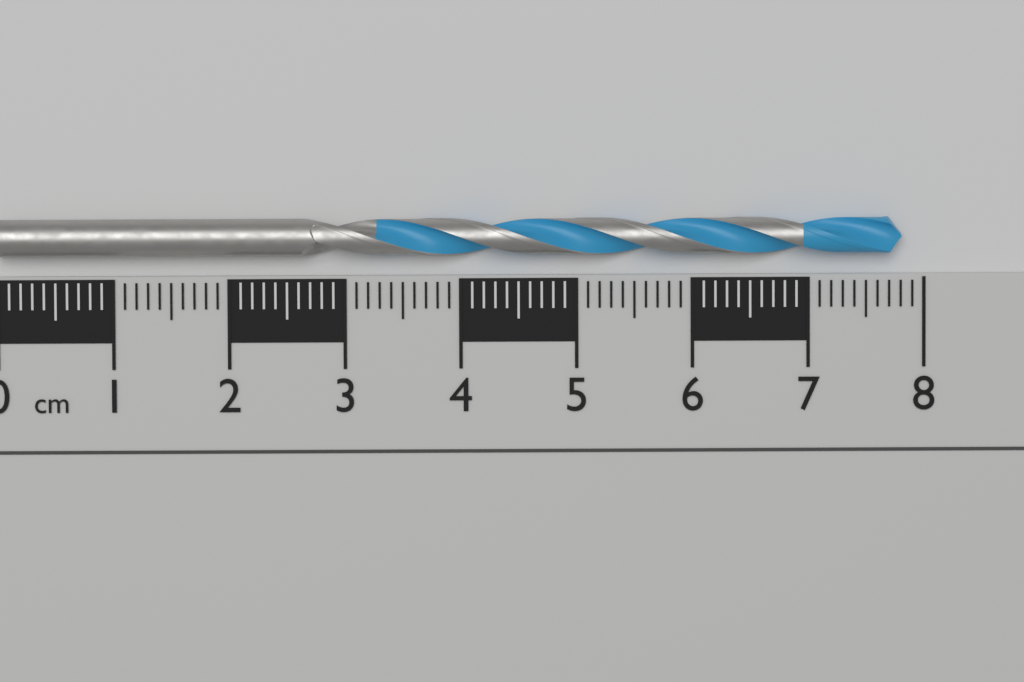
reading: 7.8 cm
